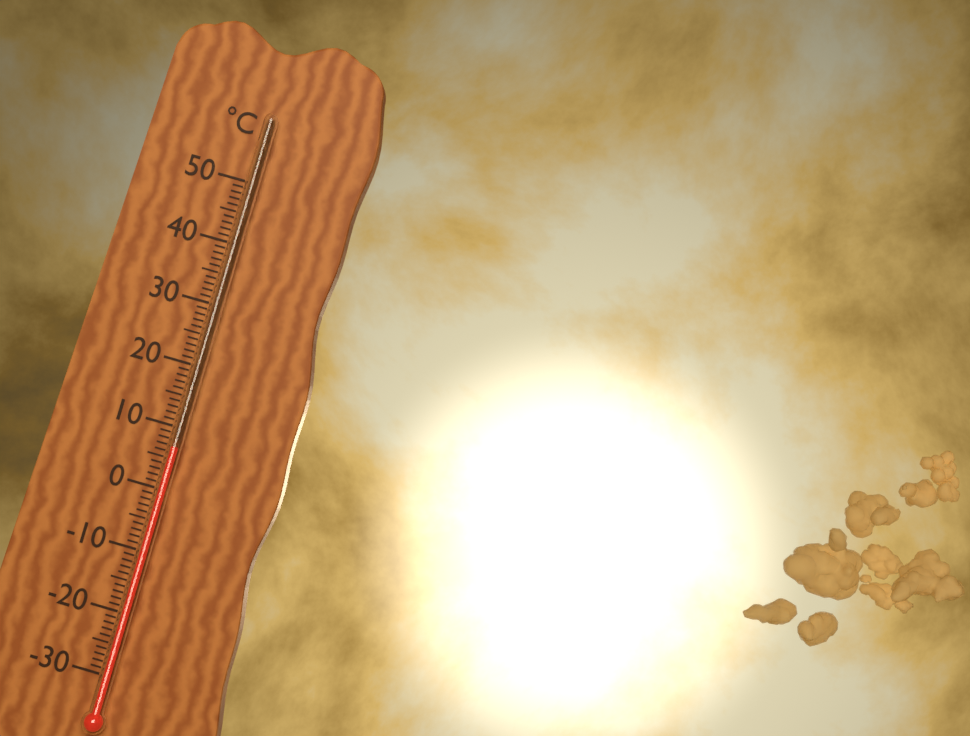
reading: 7 °C
